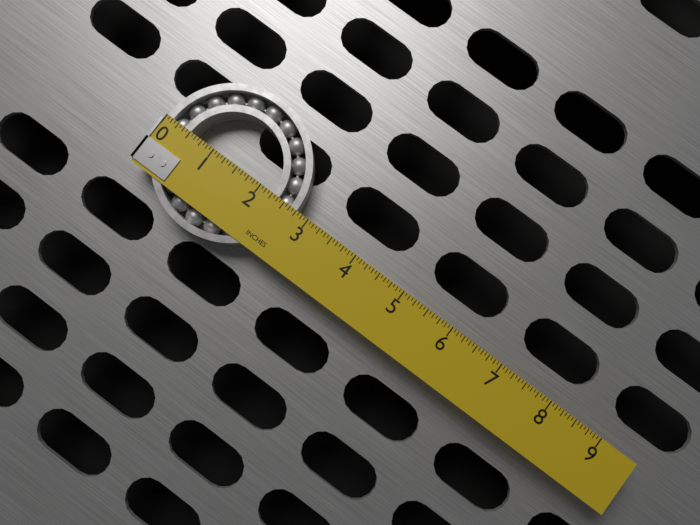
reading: 2.7500 in
